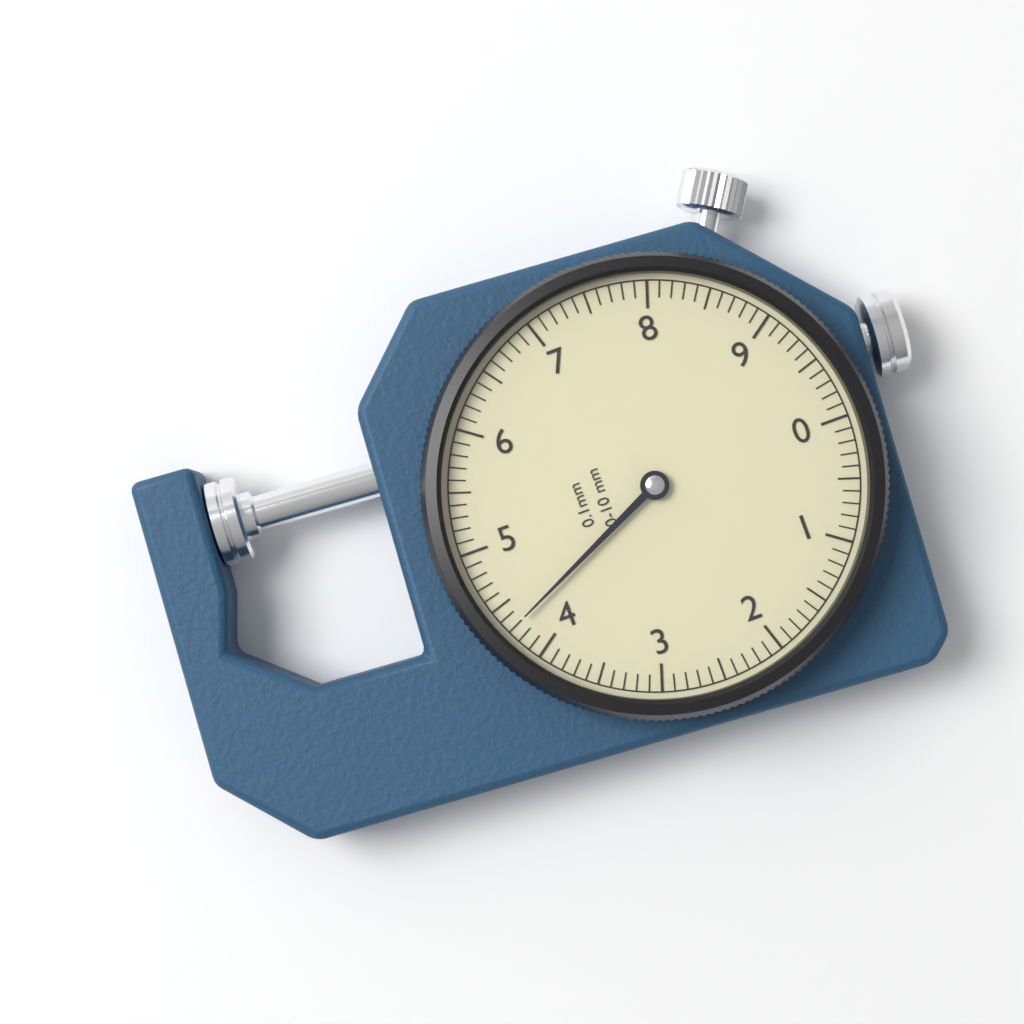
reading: 4.3 mm
